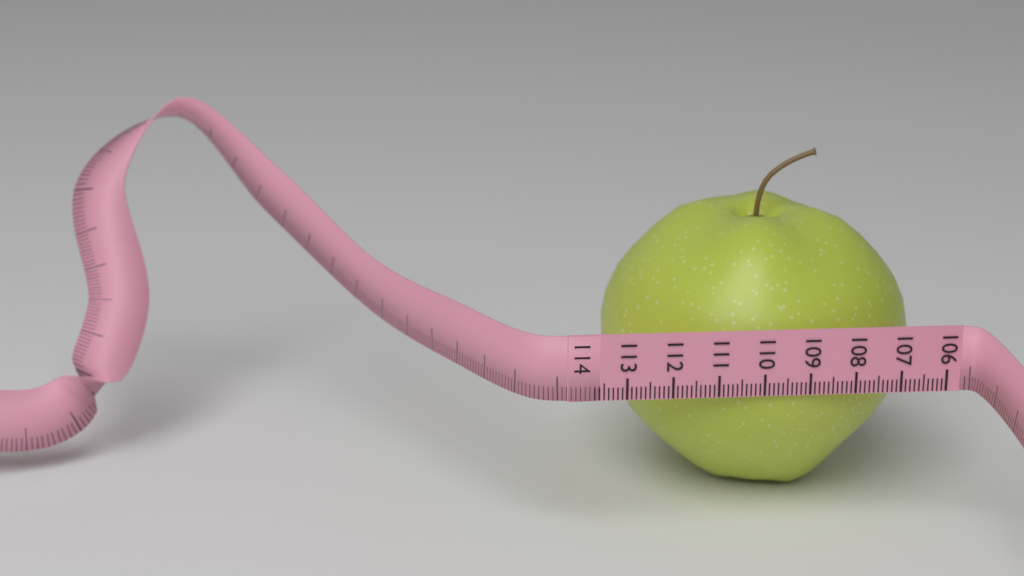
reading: 113.1 (no unit)
